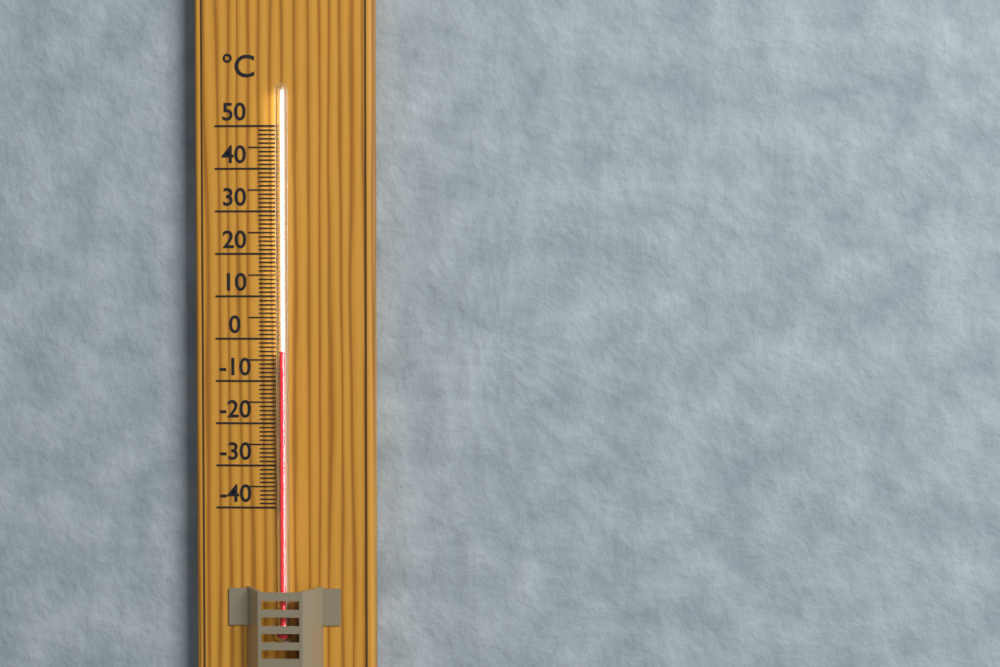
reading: -3 °C
